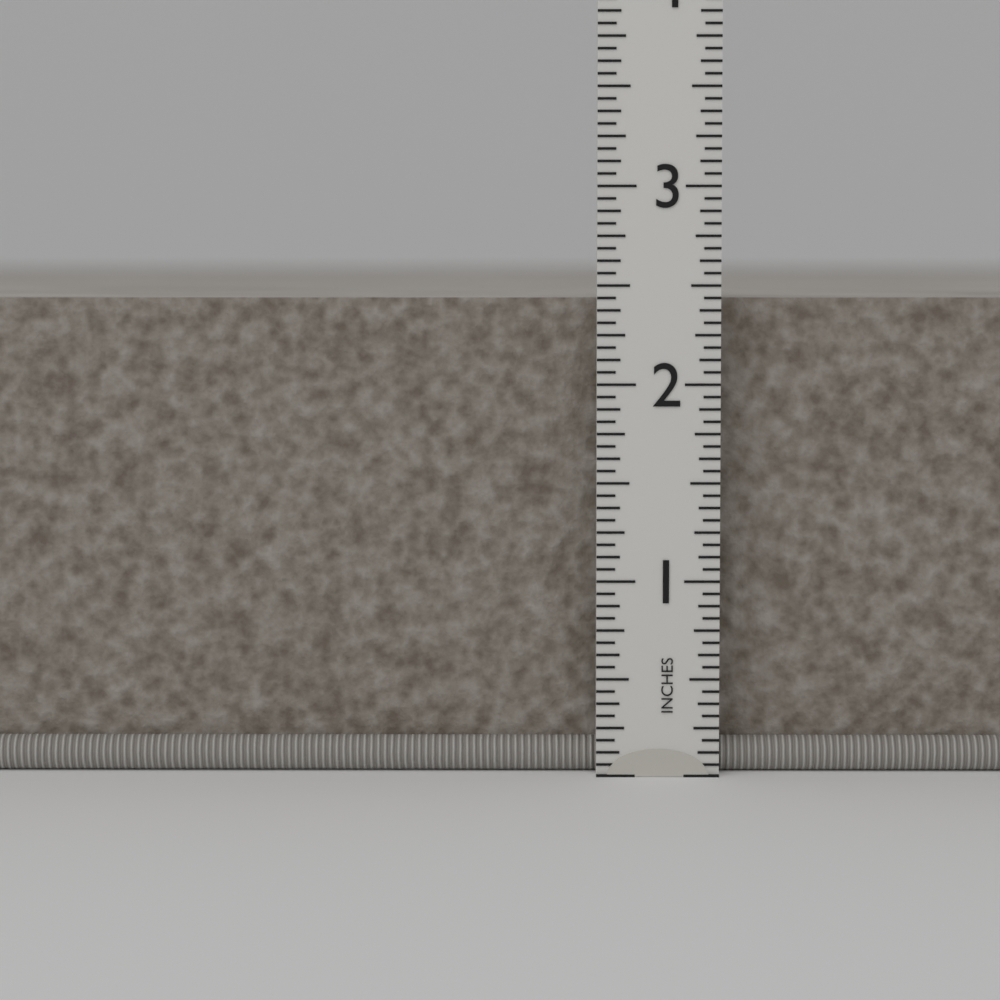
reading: 2.4375 in
